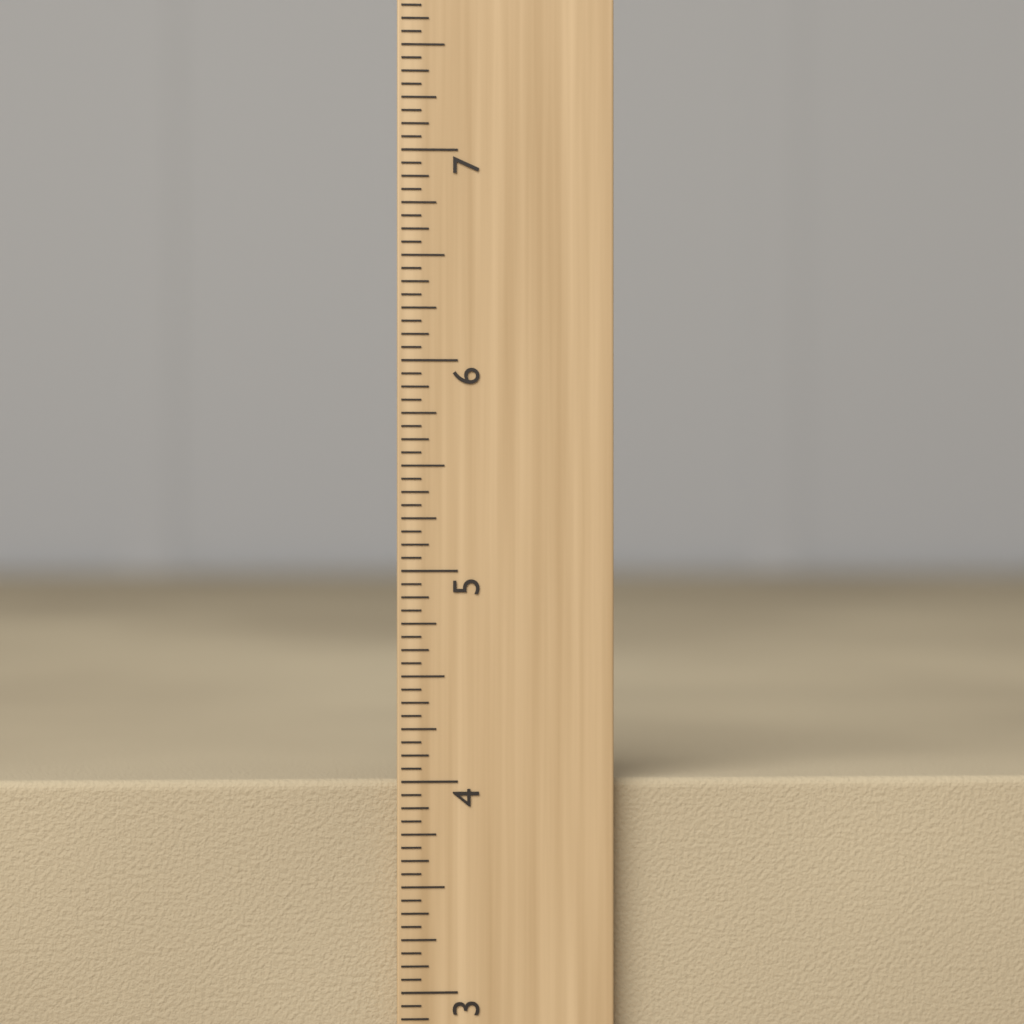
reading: 4.0000 inch
